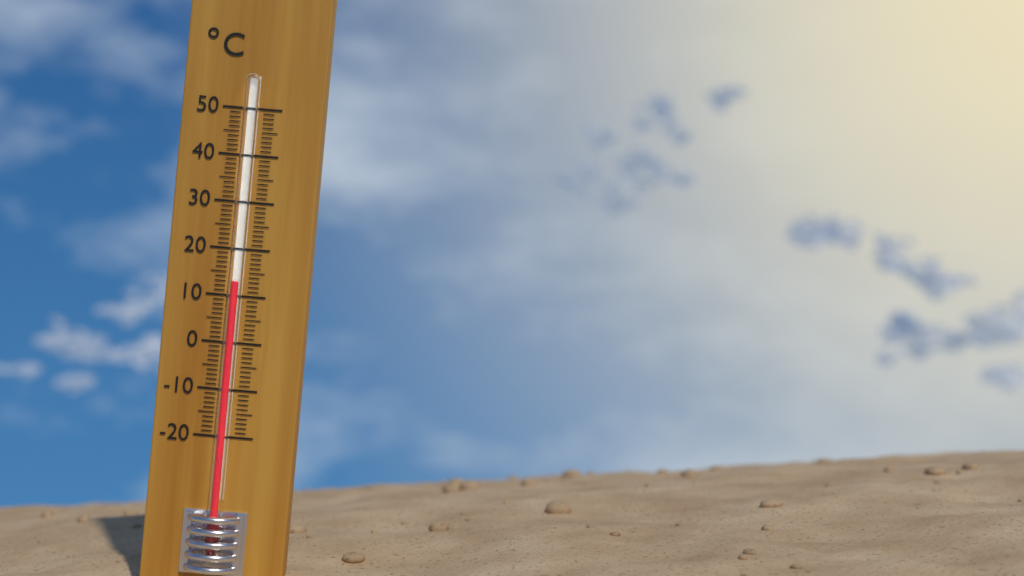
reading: 13 °C
